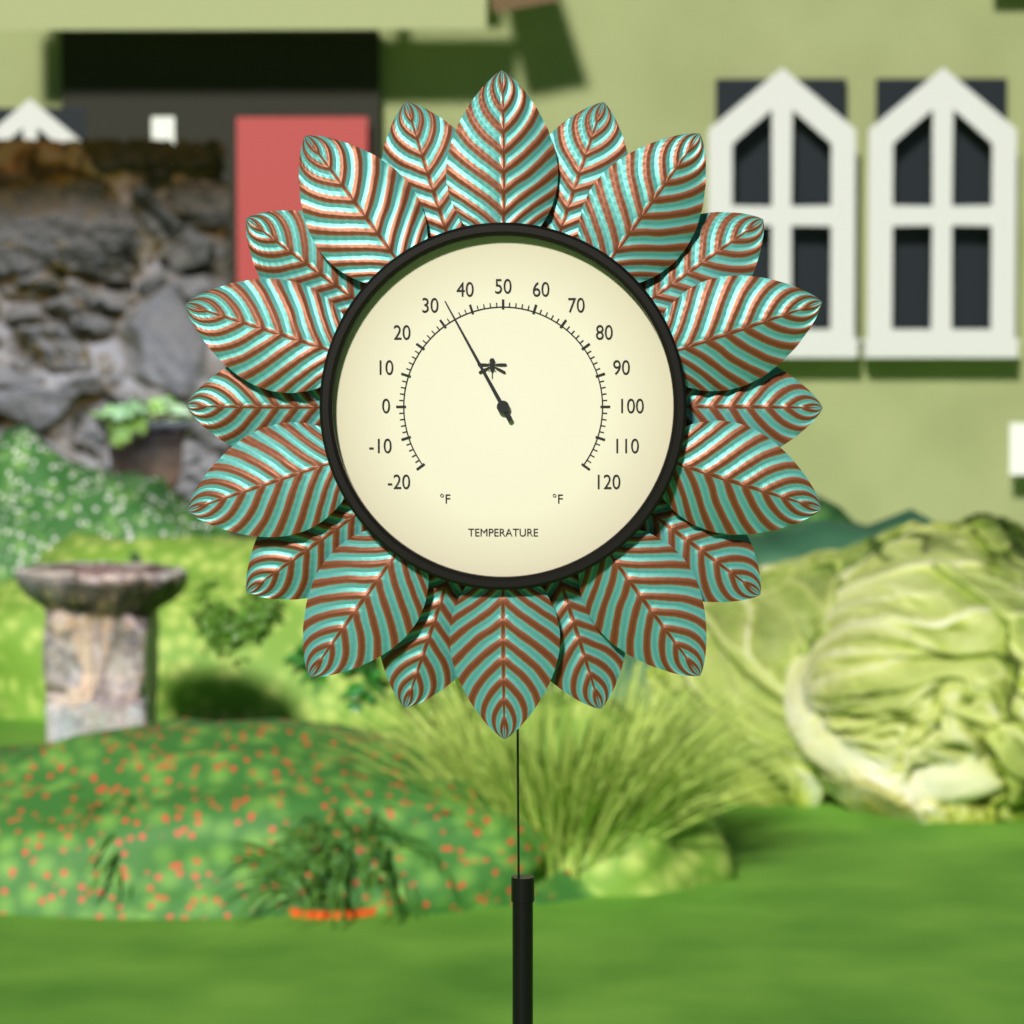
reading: 34 °F
